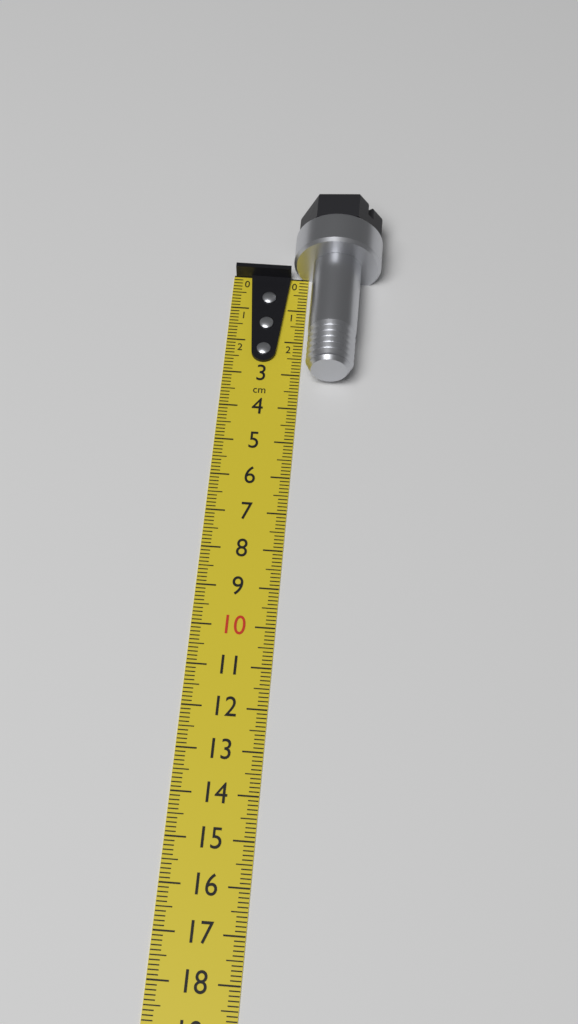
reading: 3.2 cm
